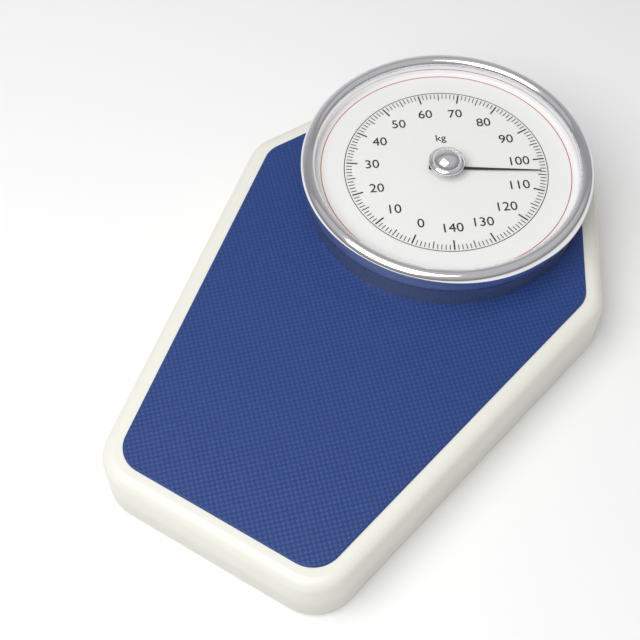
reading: 104 kg
